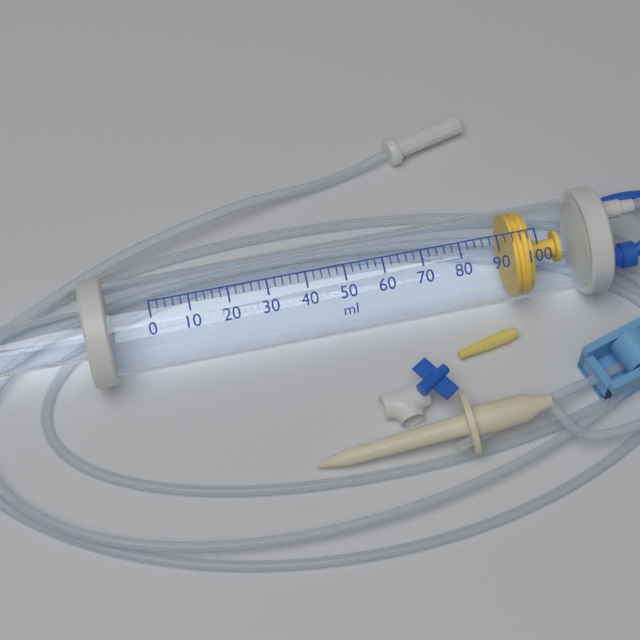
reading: 94 ml
